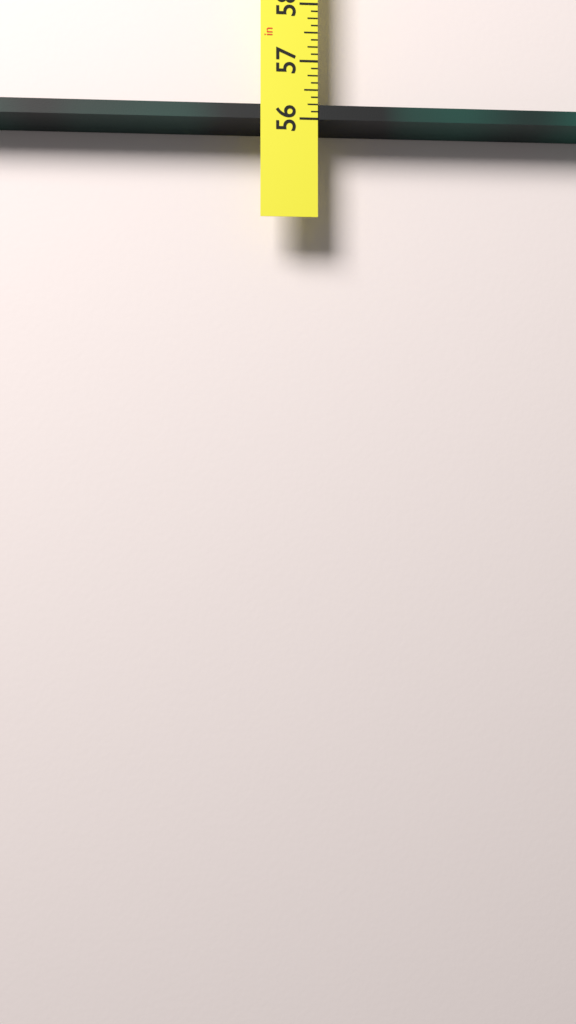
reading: 56.250 in
